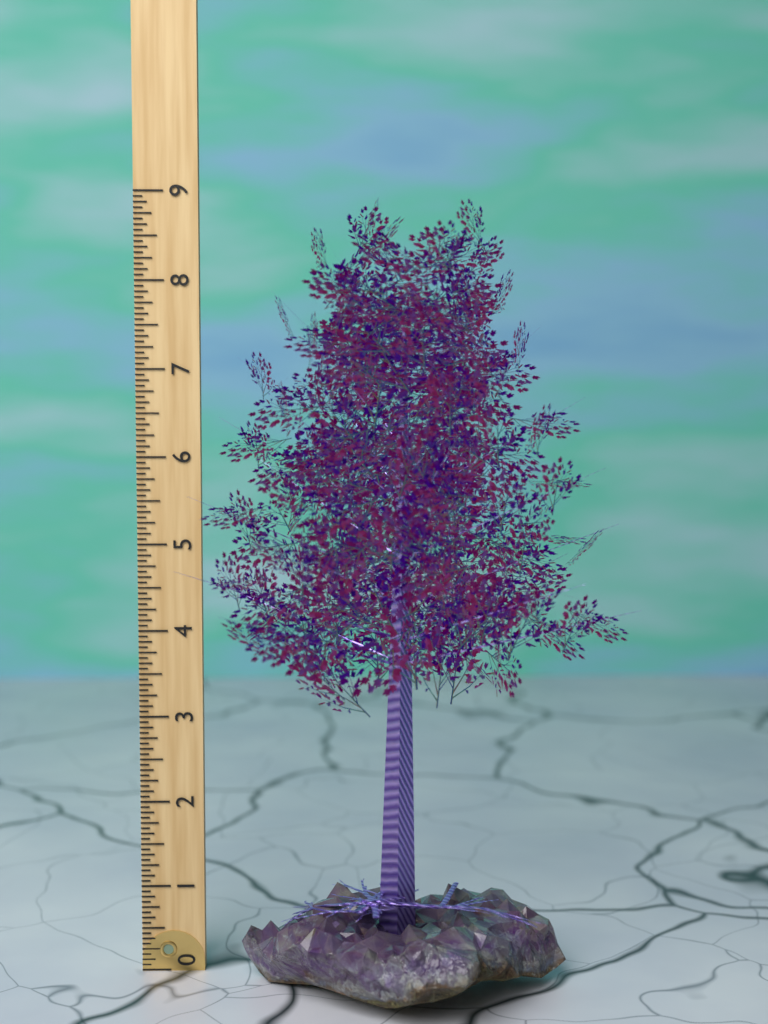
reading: 8.8125 (no unit)
